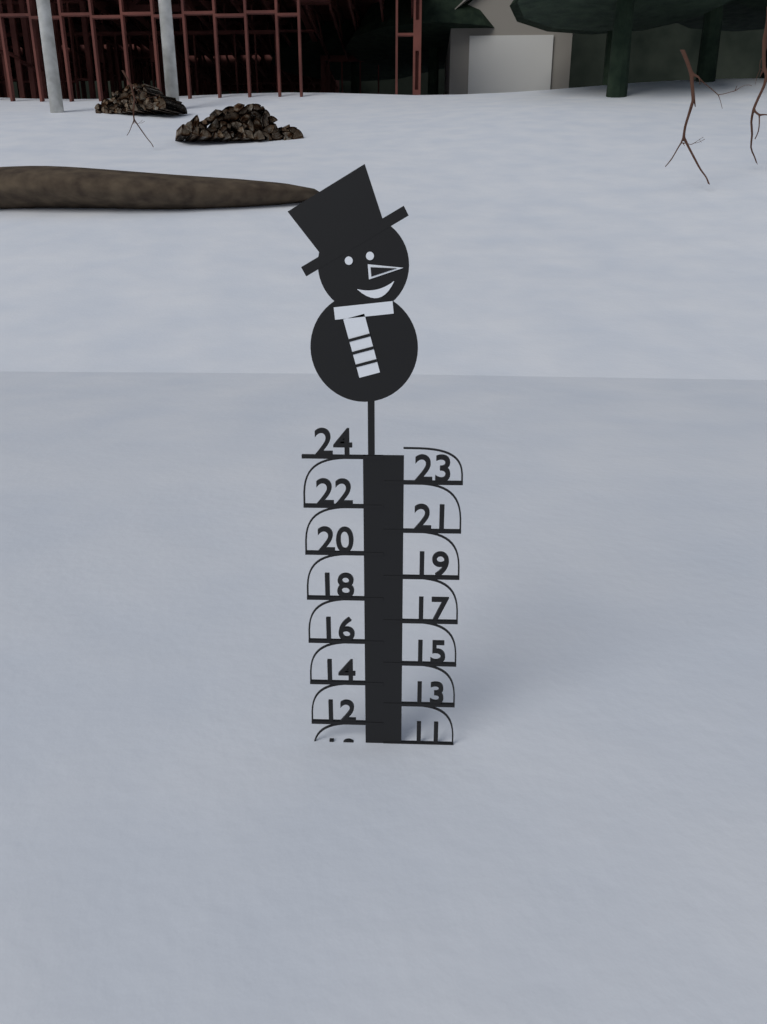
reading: 11 (no unit)
